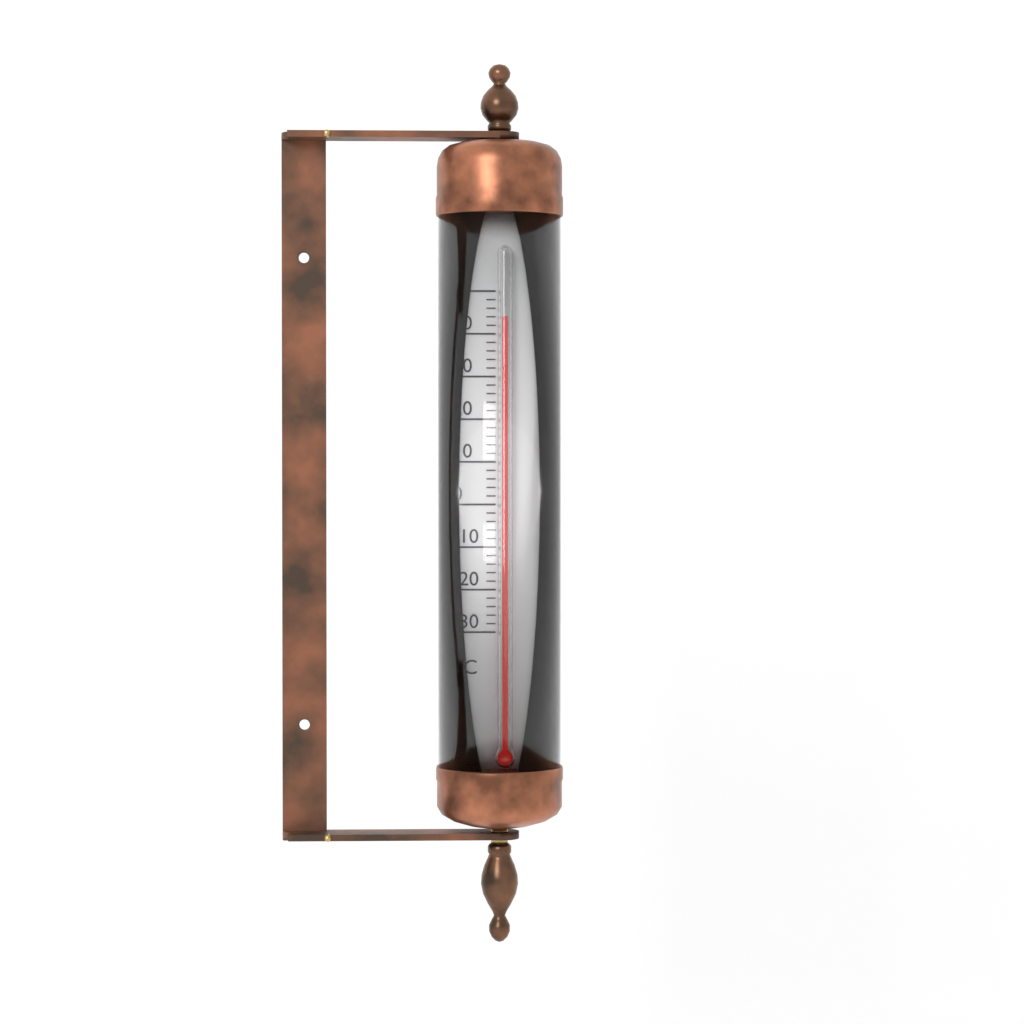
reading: 44 °C
